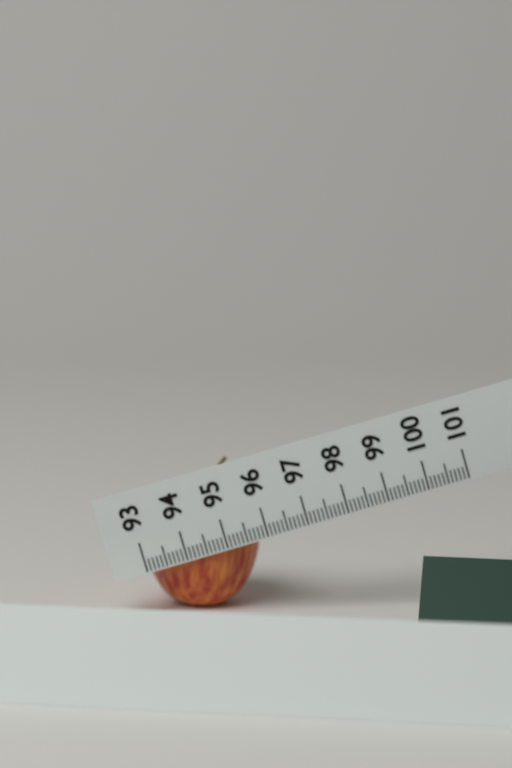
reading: 95.9 (no unit)
